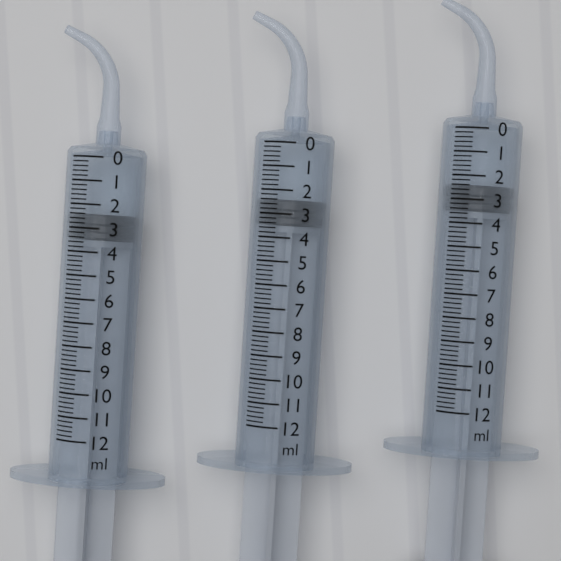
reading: 2.4 ml
